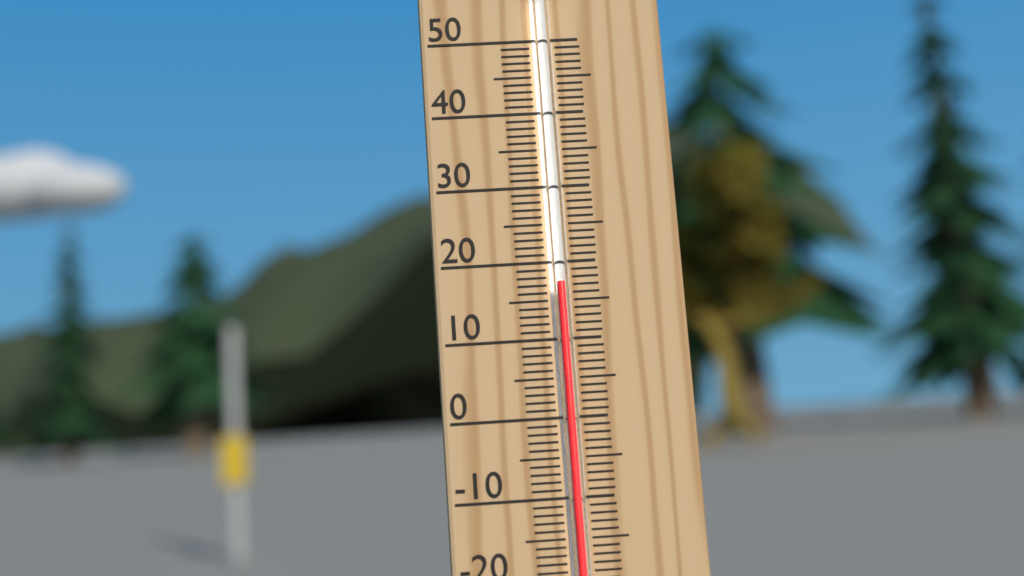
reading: 17 °C
